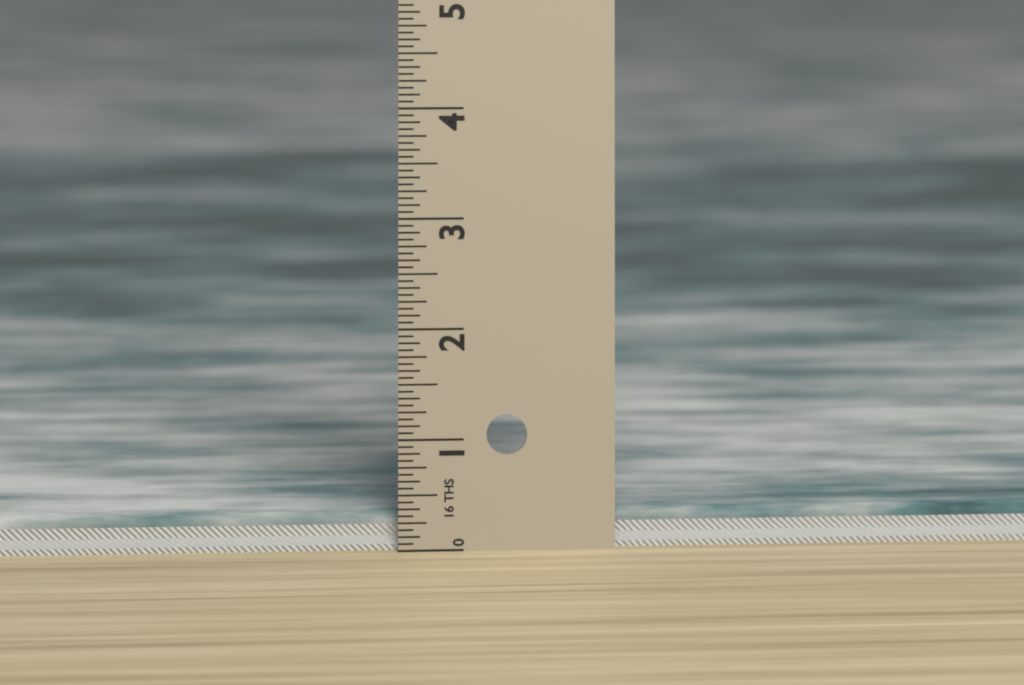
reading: 0.3125 in
